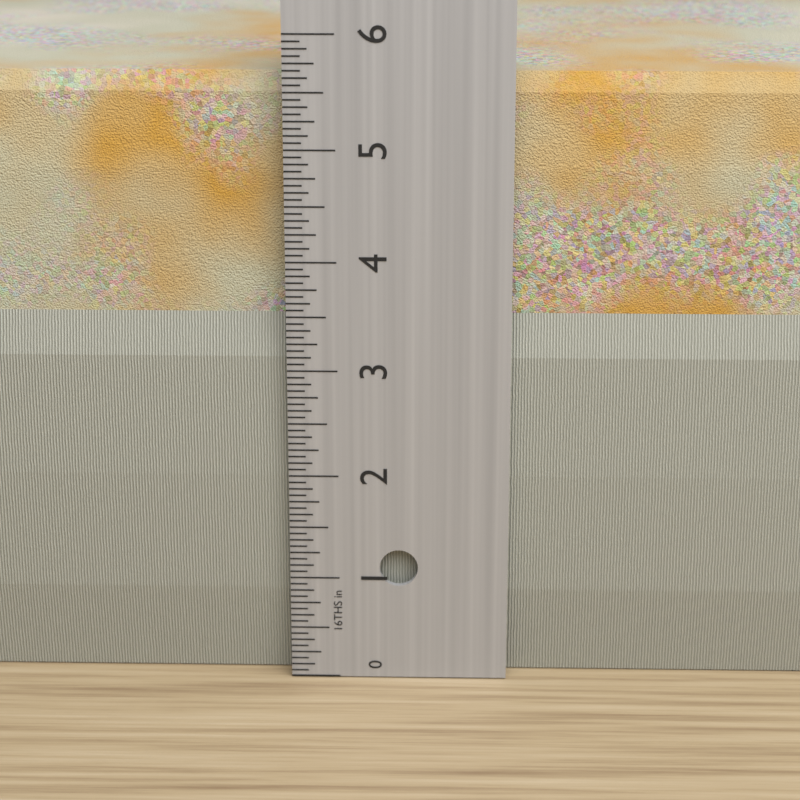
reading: 5.6250 in
